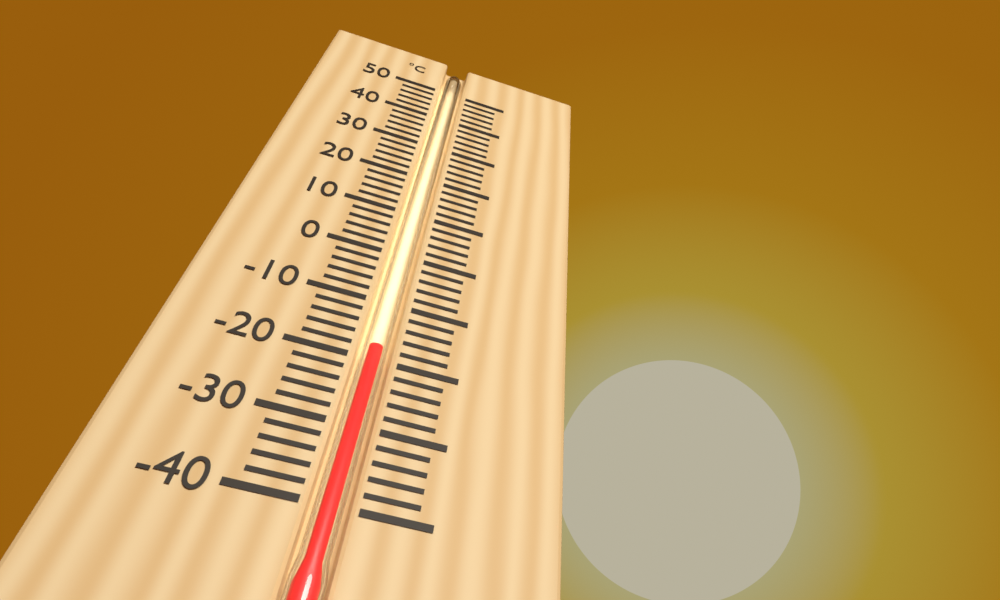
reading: -18 °C
